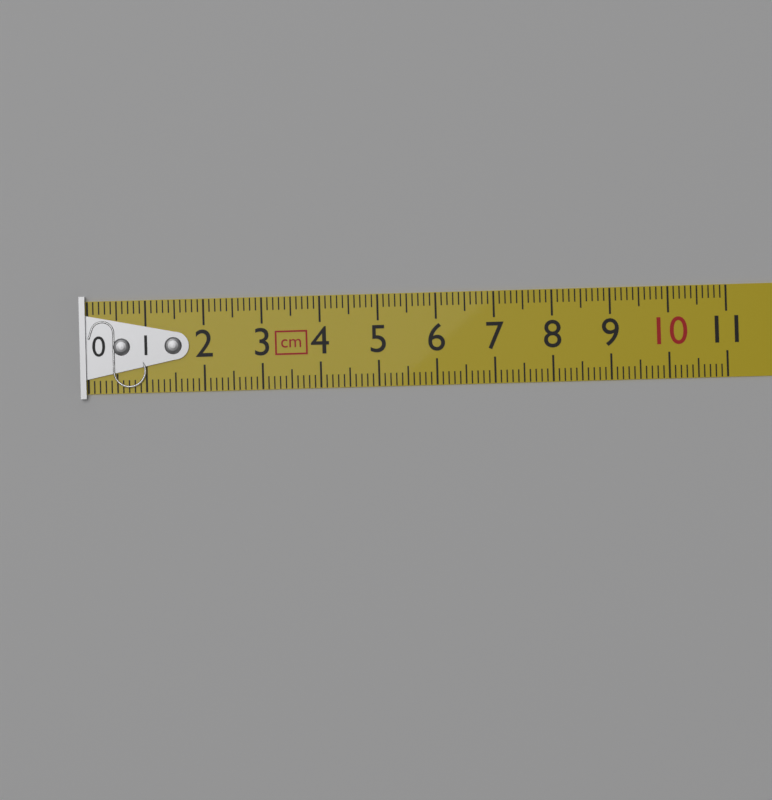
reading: 1.0 cm
